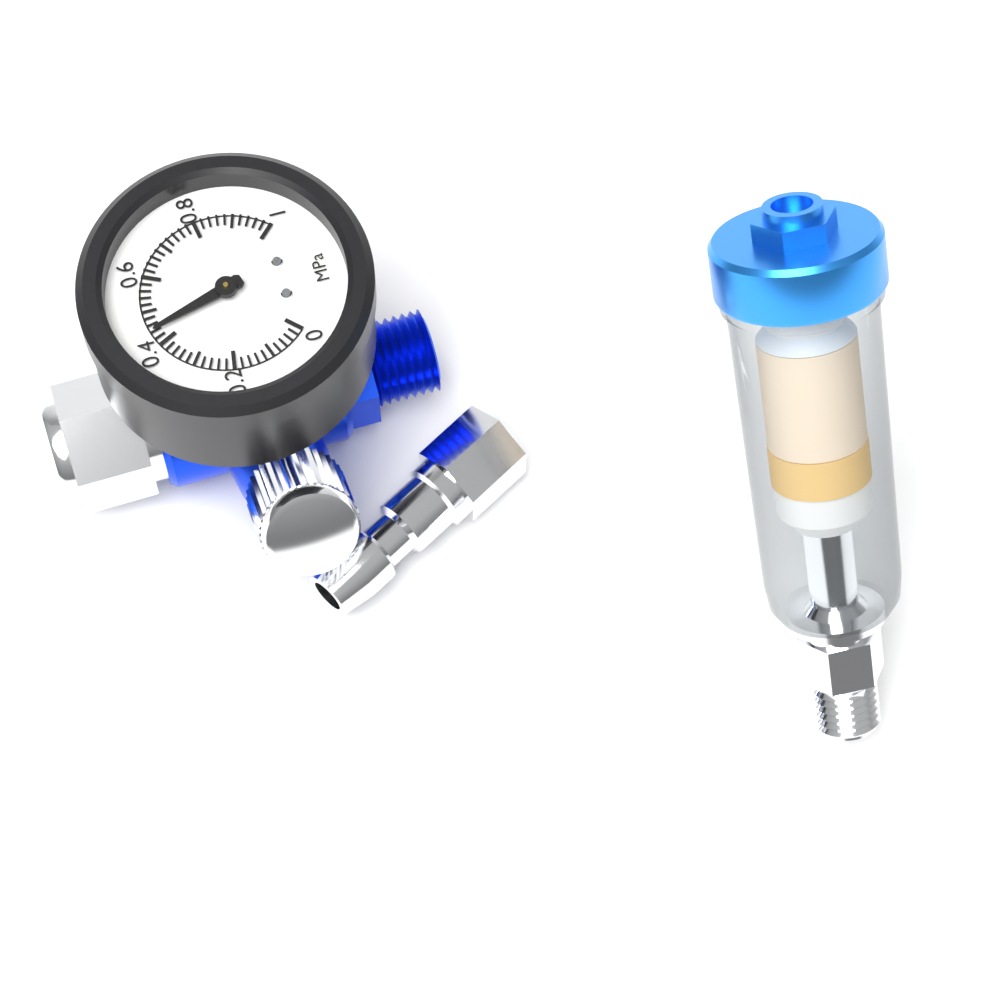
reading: 0.44 MPa
